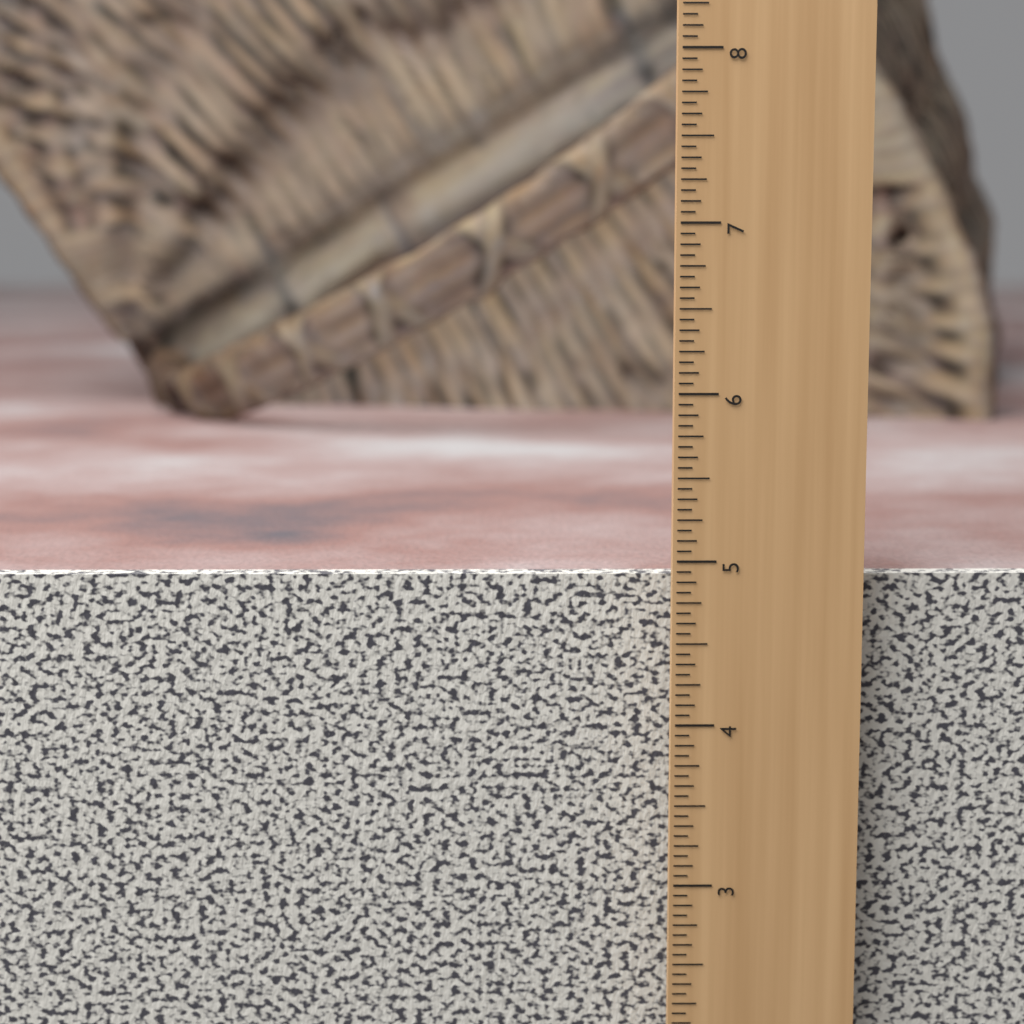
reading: 4.8750 in
